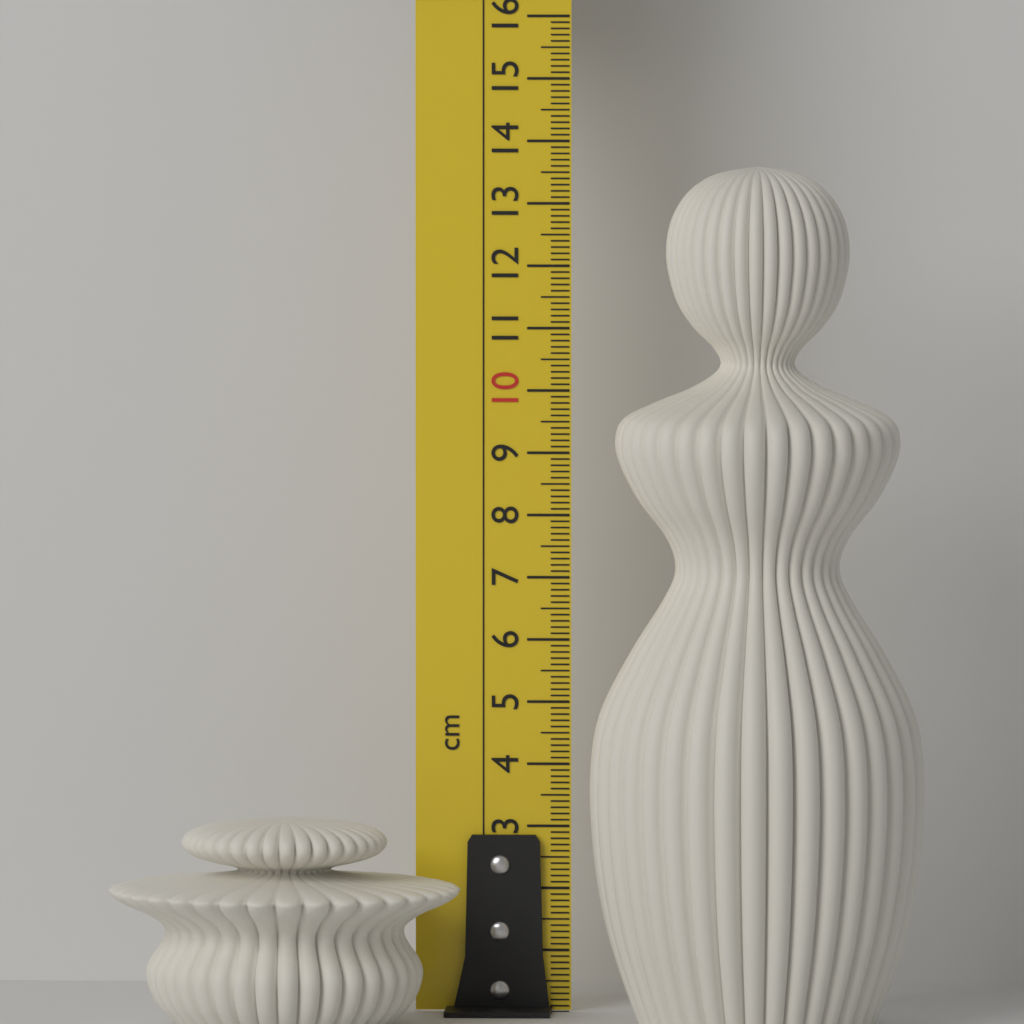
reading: 3.3 cm
